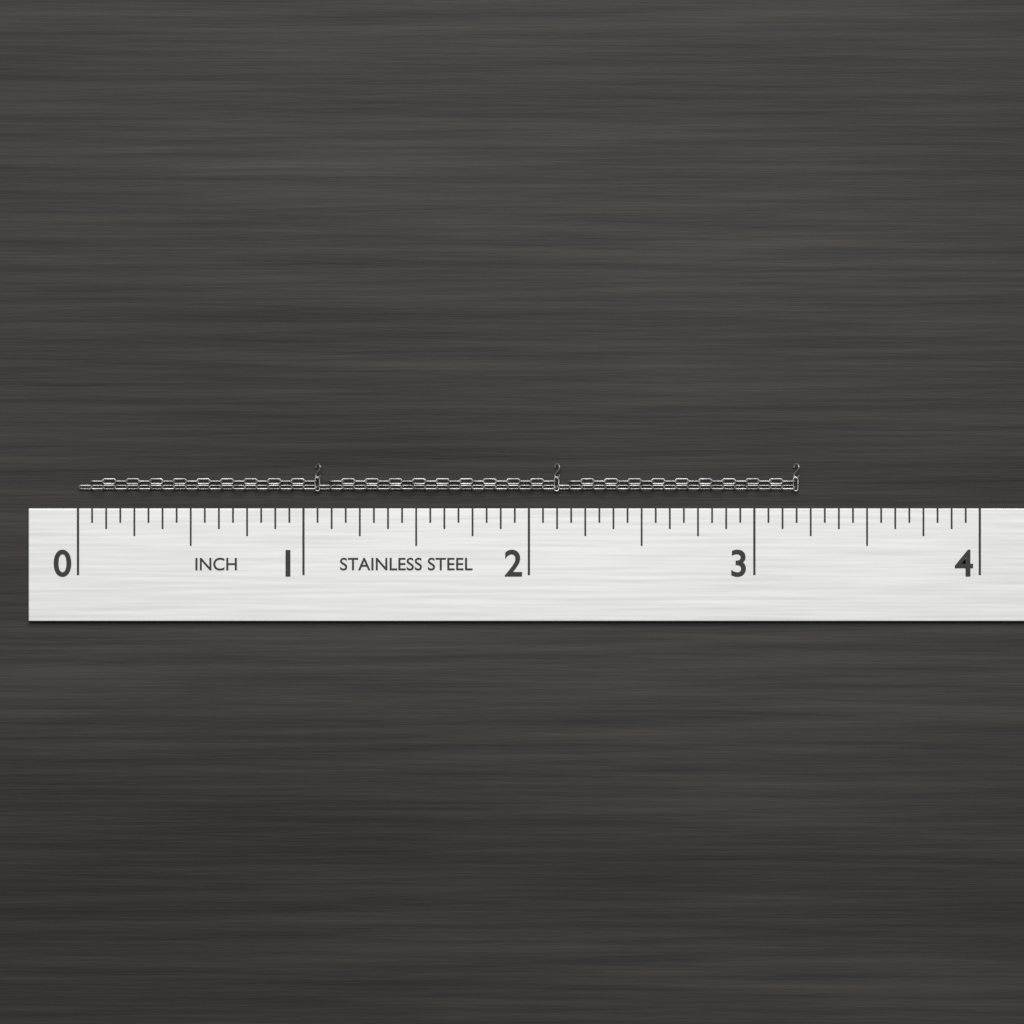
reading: 3.2000 in
